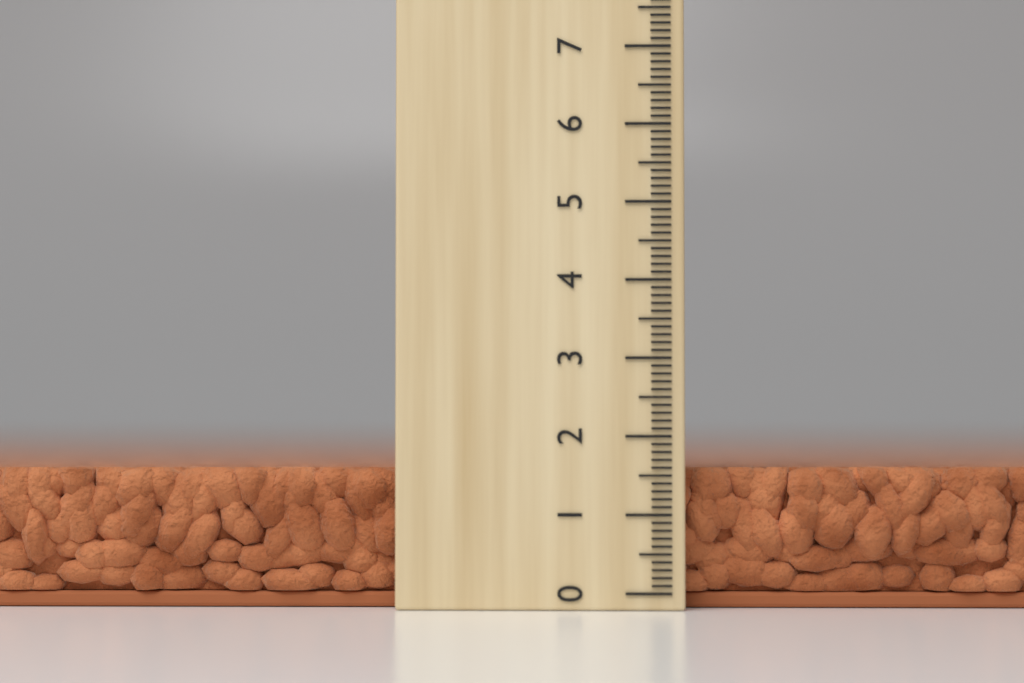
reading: 1.6 (no unit)
